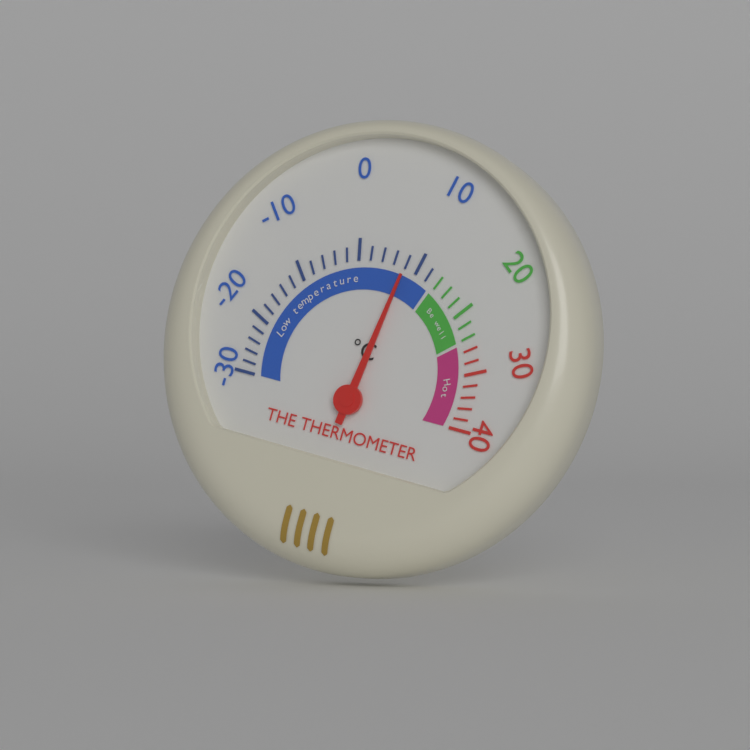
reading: 8 °C
